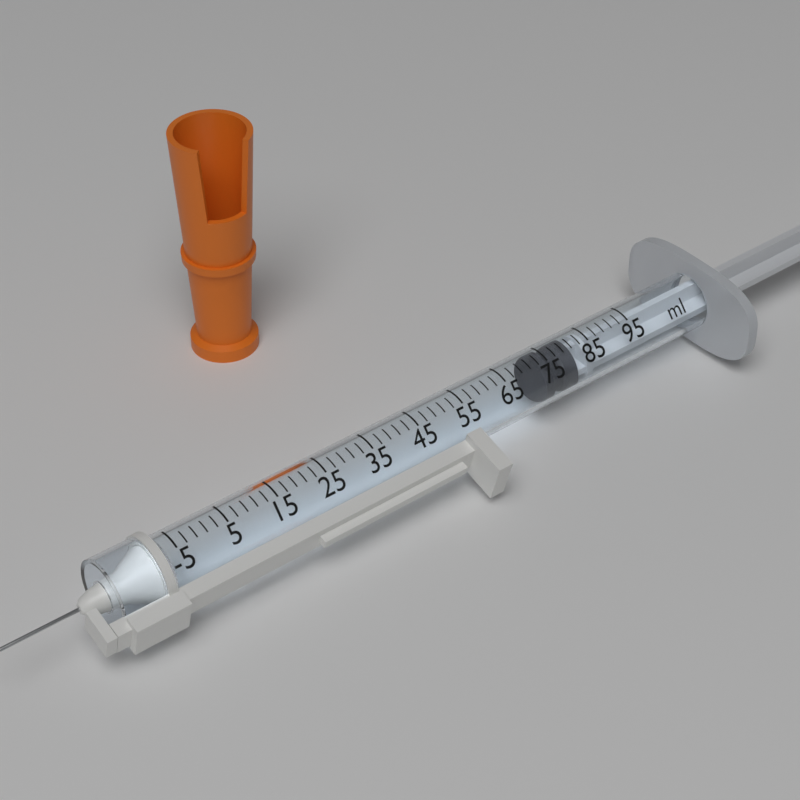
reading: 73 ml
